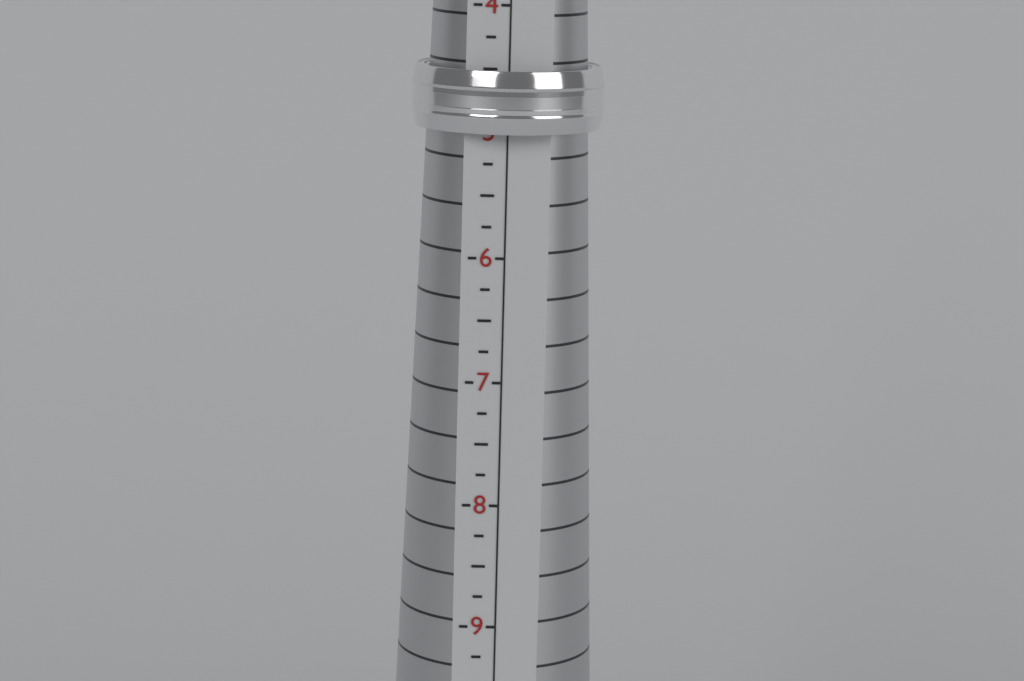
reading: 5.00 (no unit)
